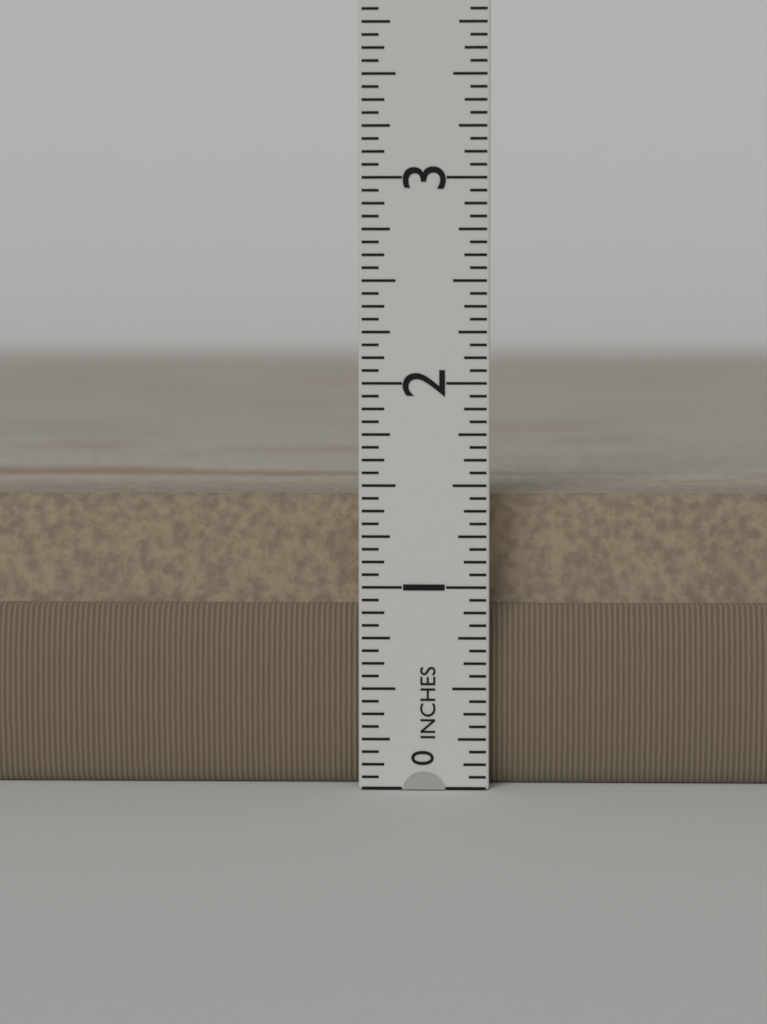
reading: 1.4375 in
